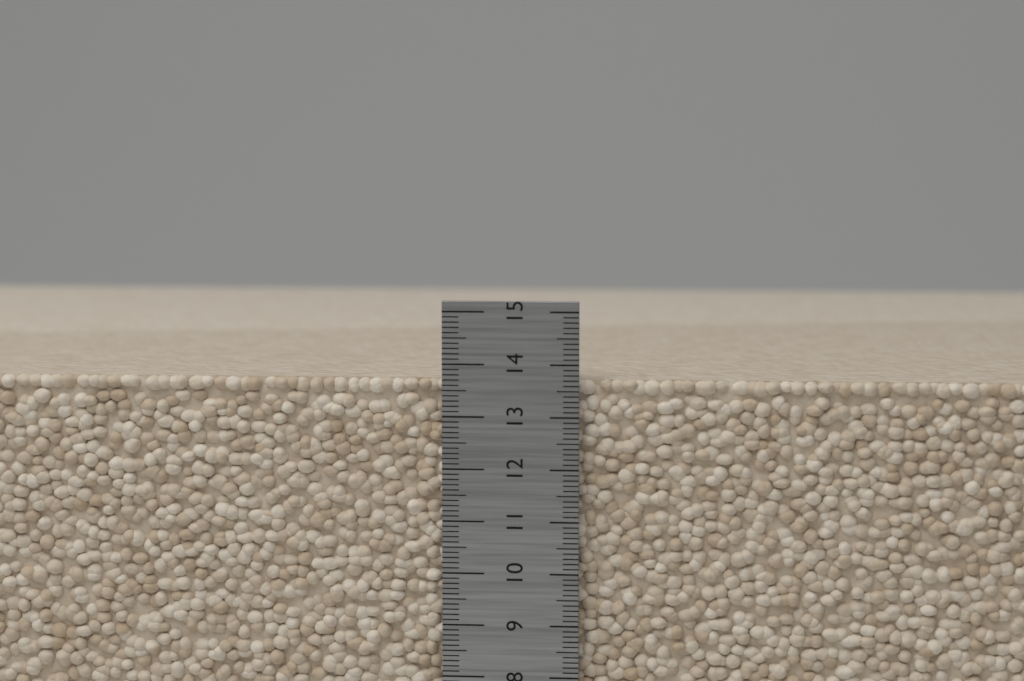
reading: 13.7 cm
